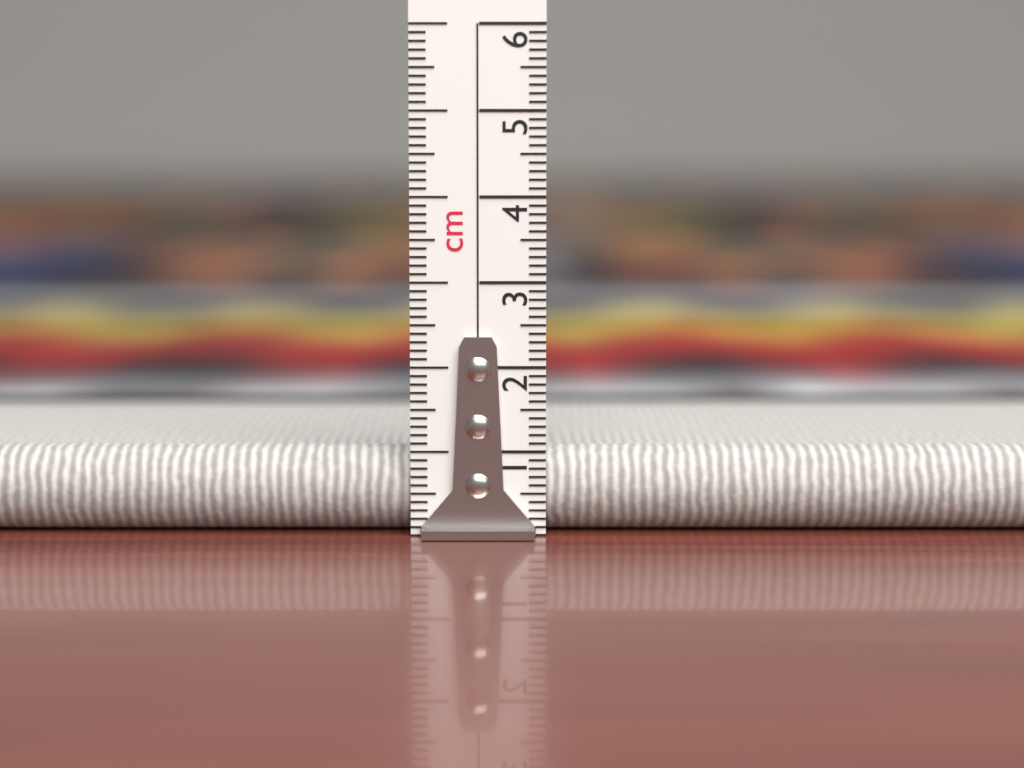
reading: 1.0 cm
